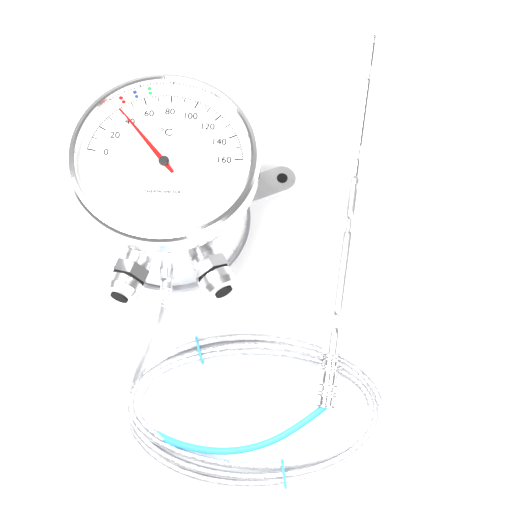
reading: 40 °C
